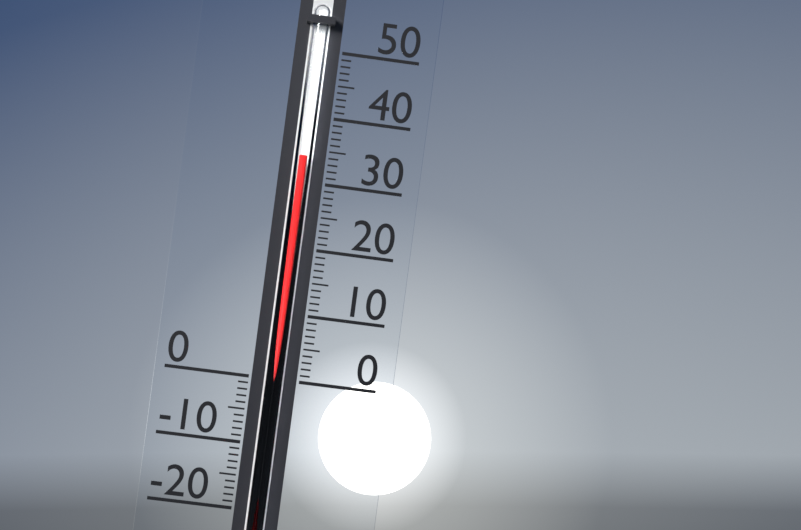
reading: 34 (no unit)
